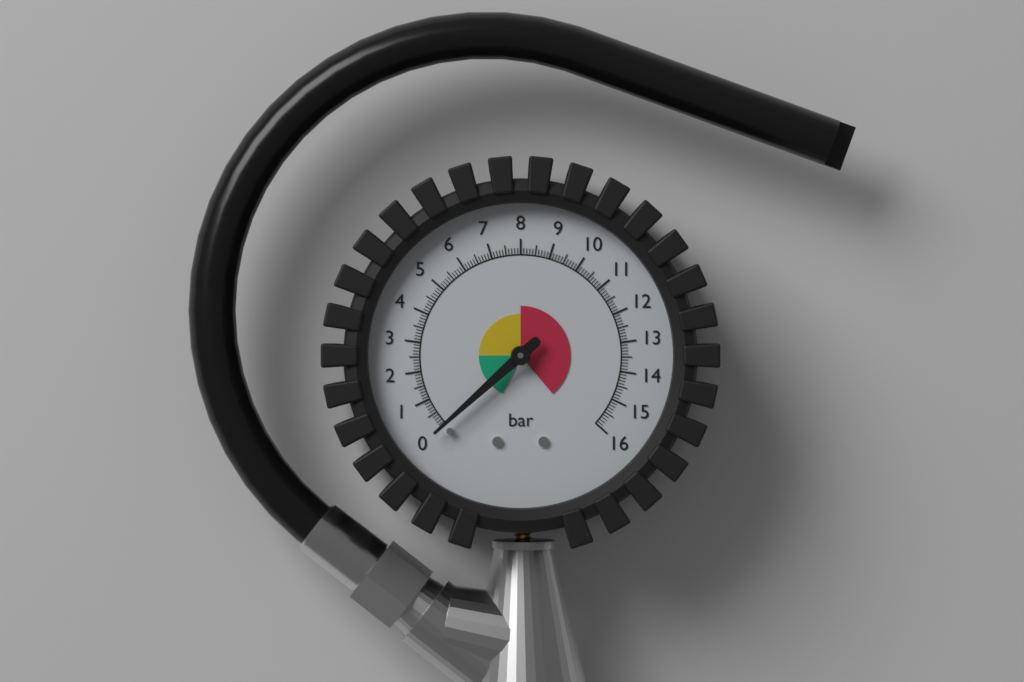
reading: 0.0 bar
